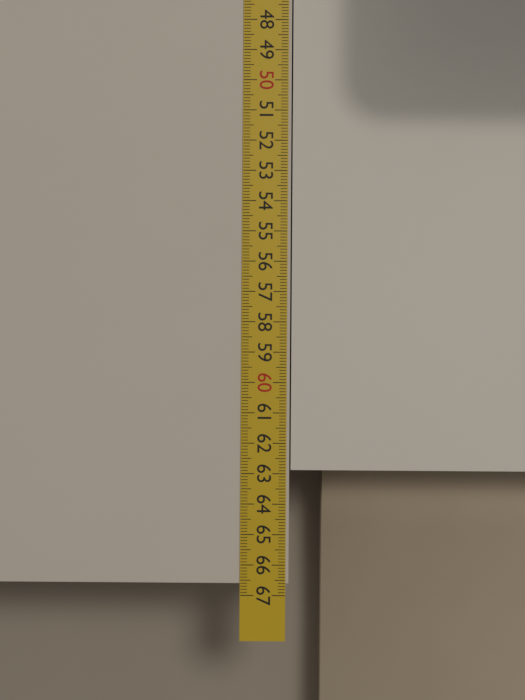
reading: 66.6 cm
